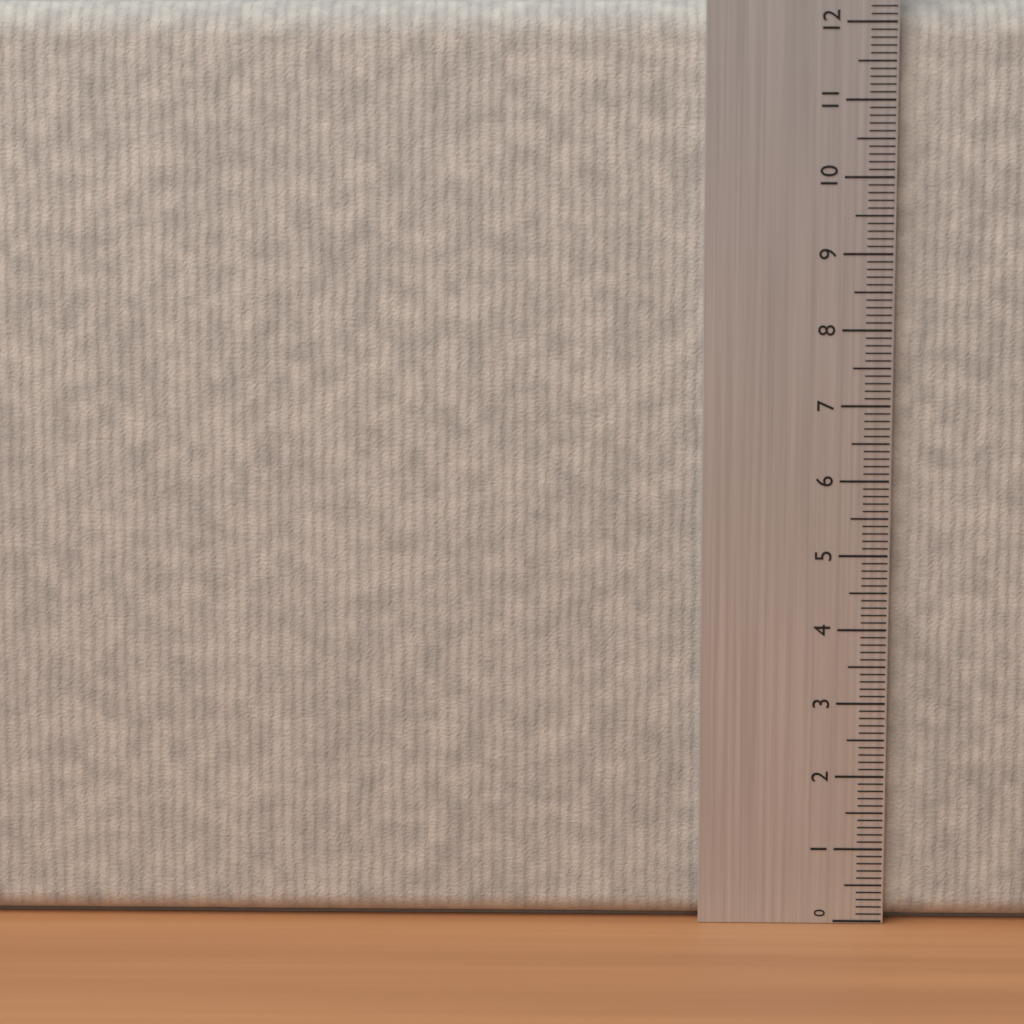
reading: 12.3 (no unit)
